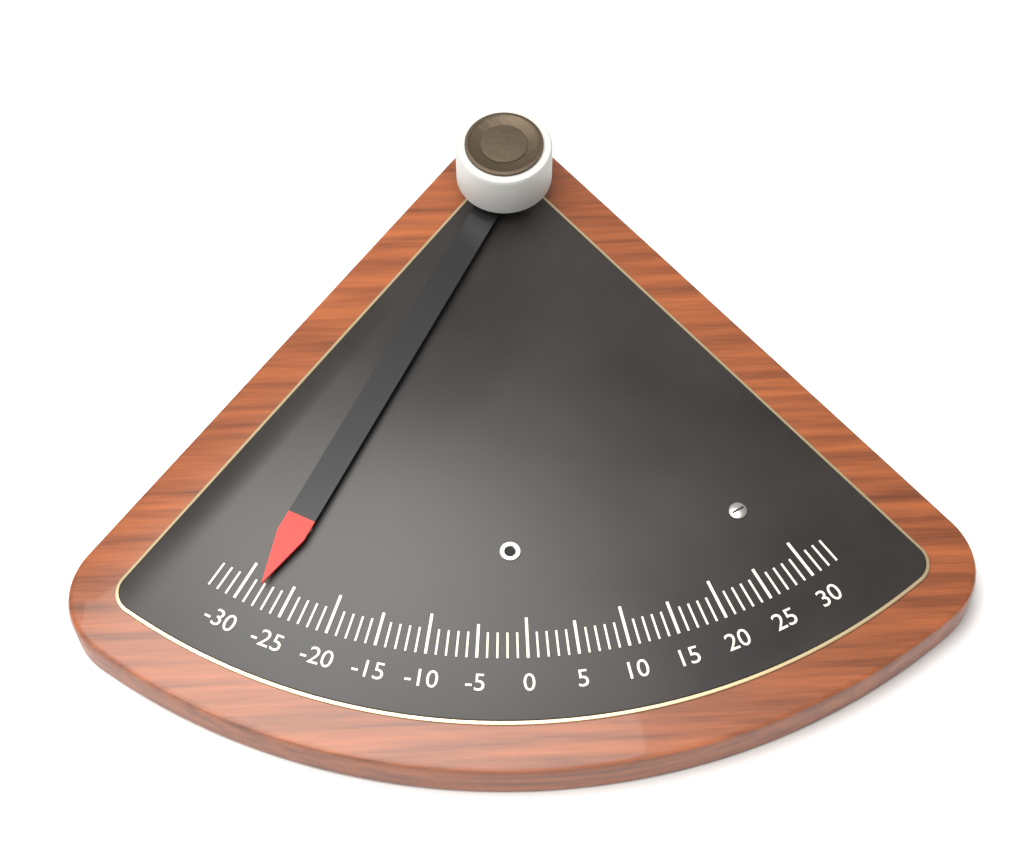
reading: -28 (no unit)
